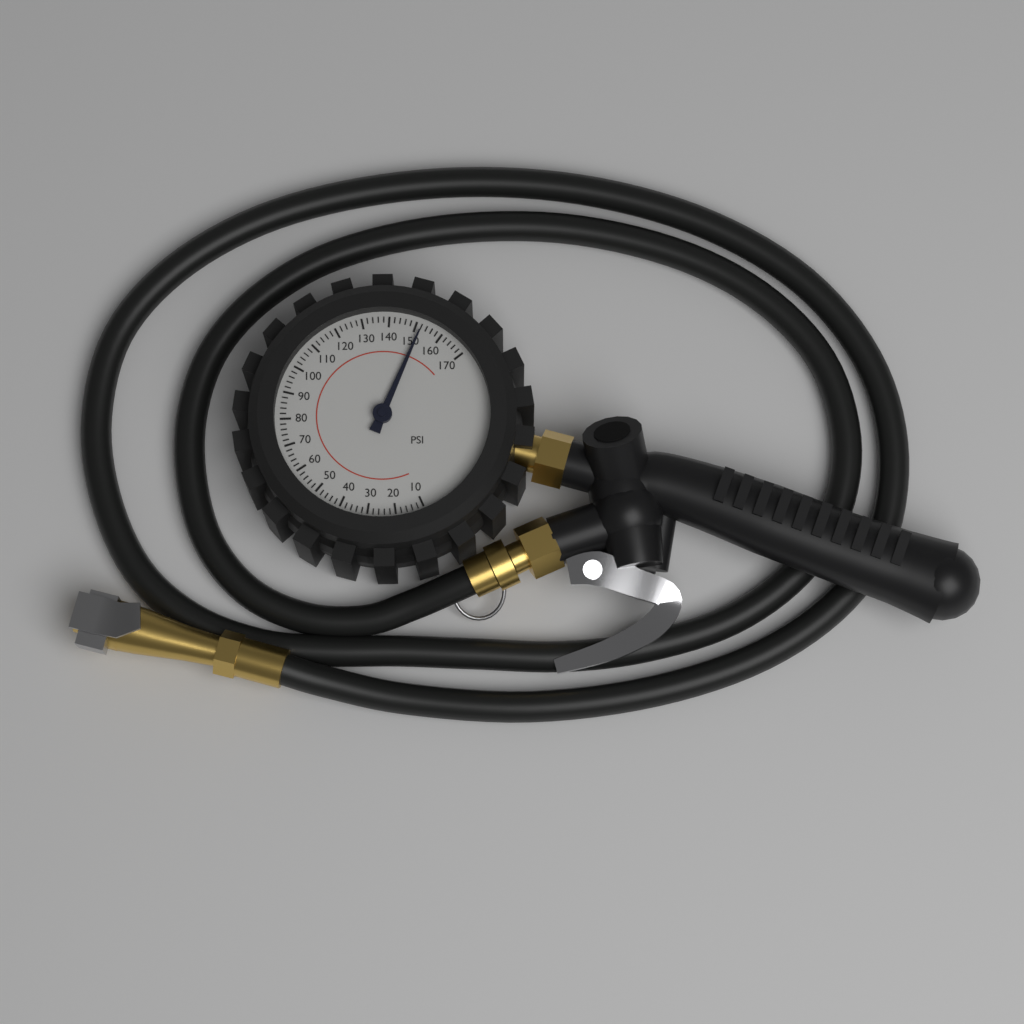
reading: 152 psi
